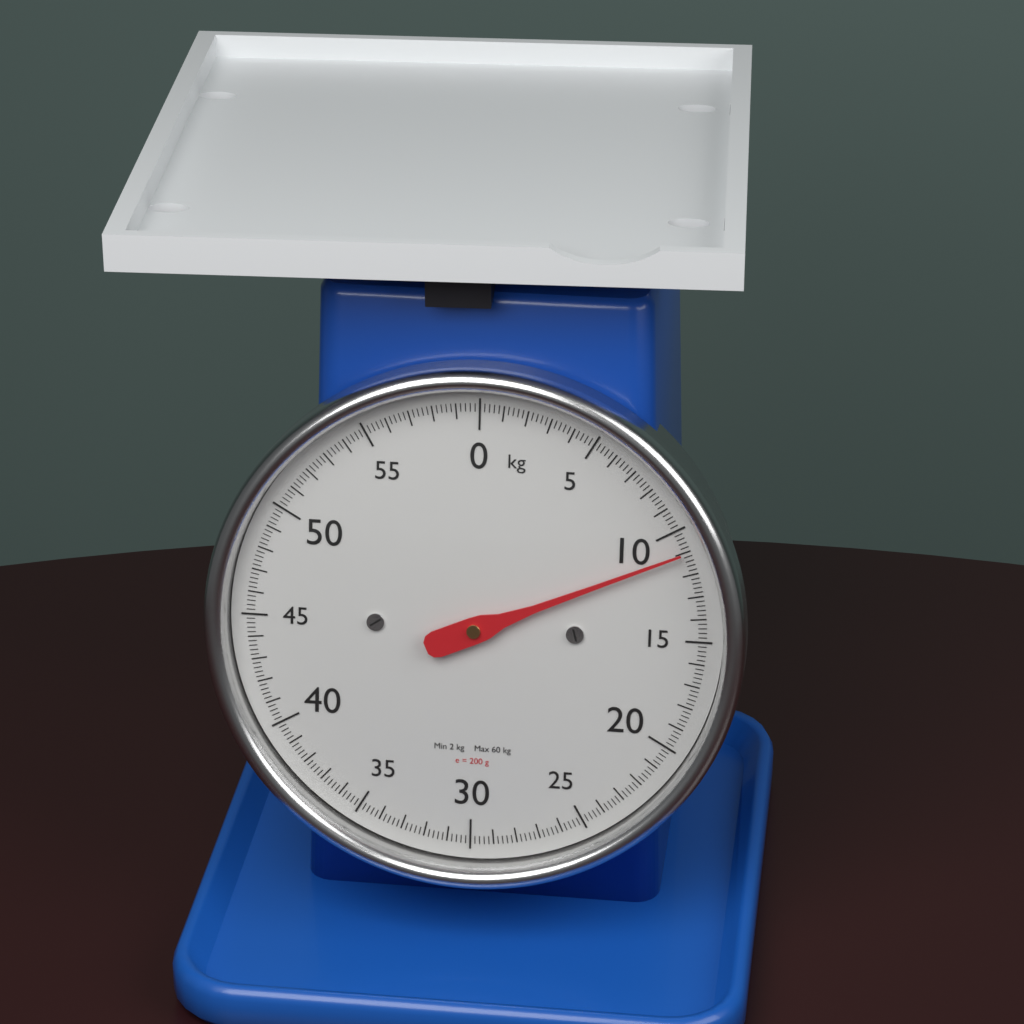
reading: 11.0 kg
